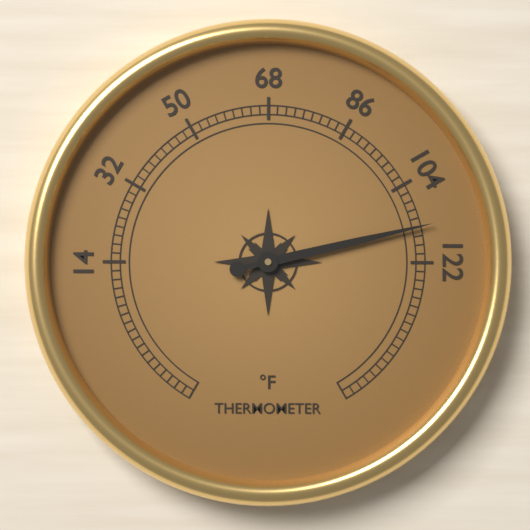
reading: 114 °F
